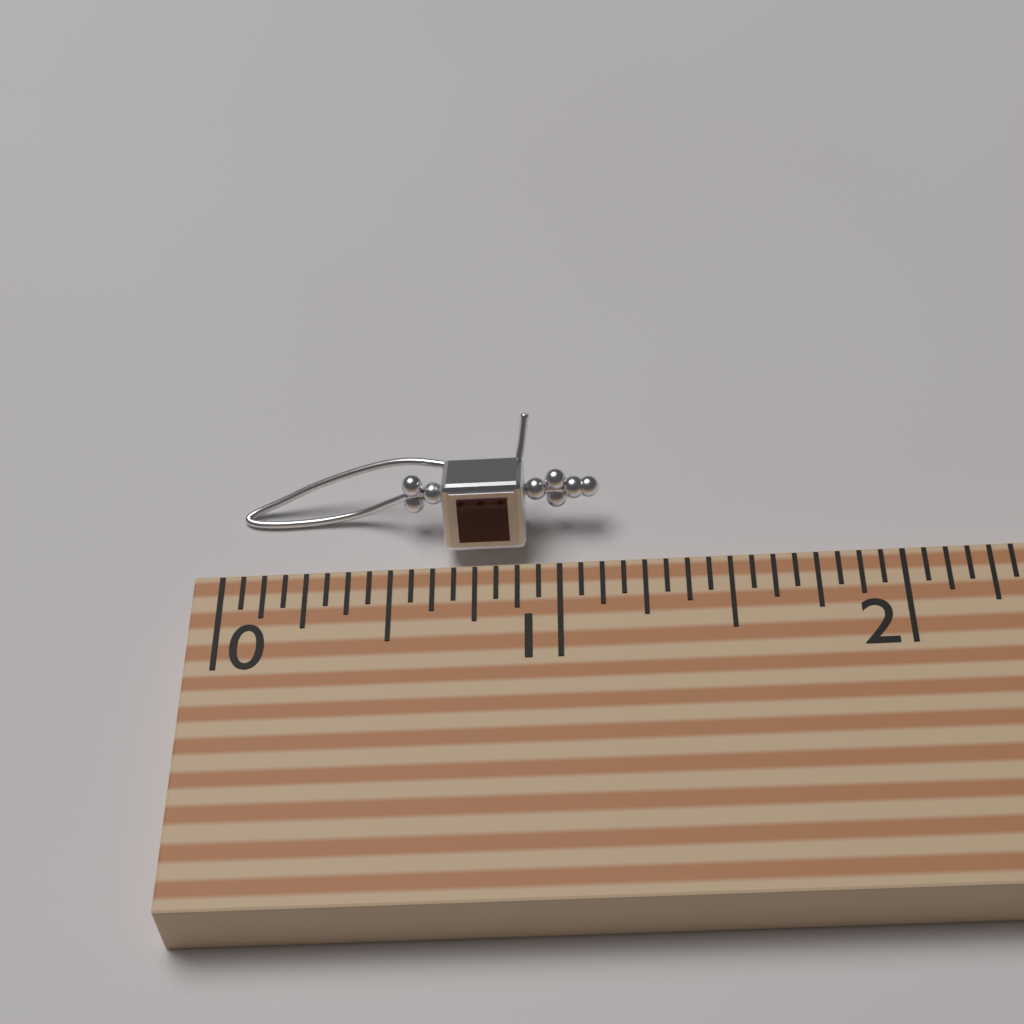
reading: 1.1250 (no unit)
